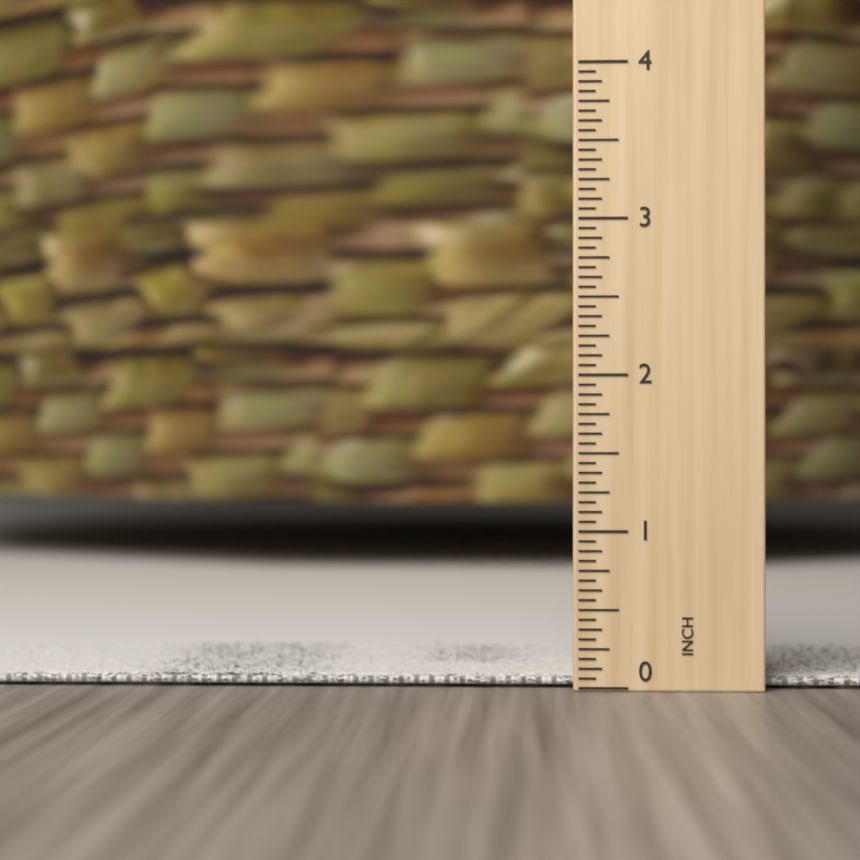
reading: 0.0625 inch
